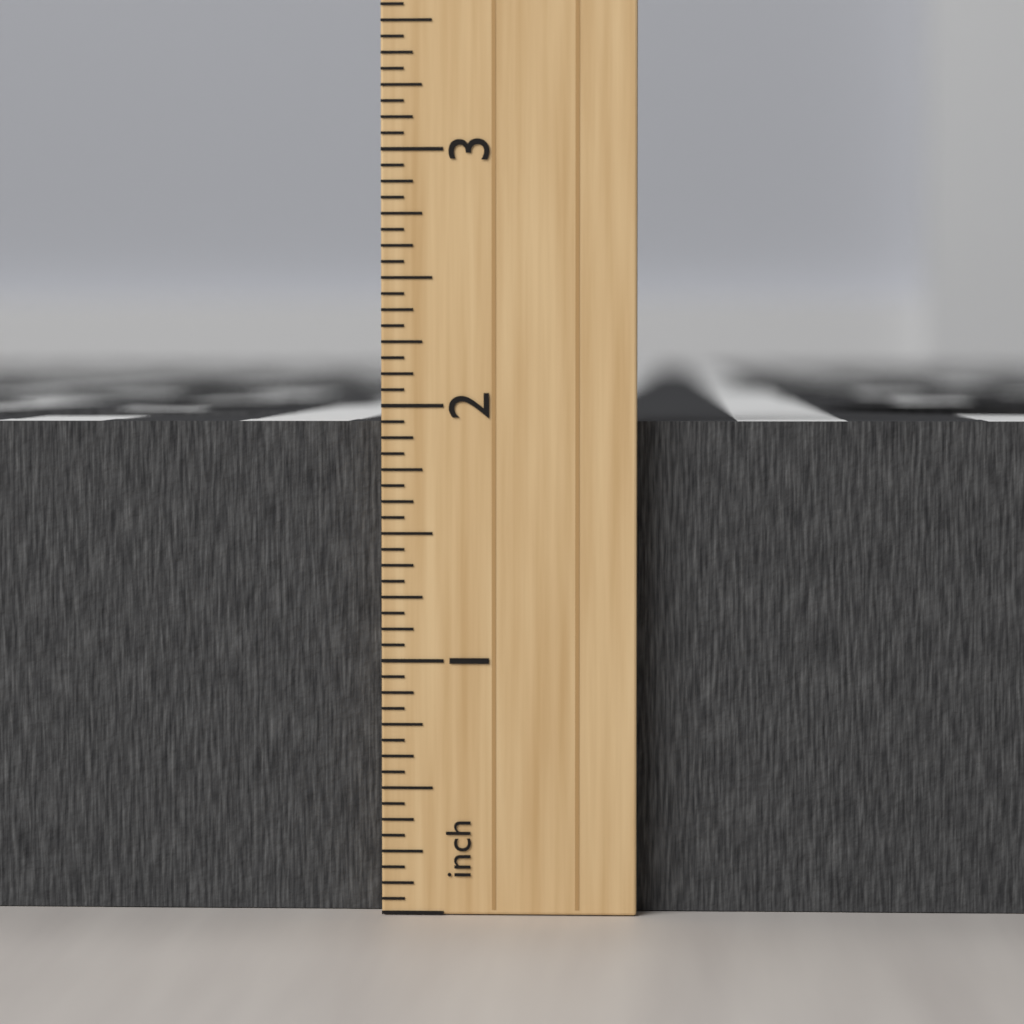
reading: 1.9375 inch
